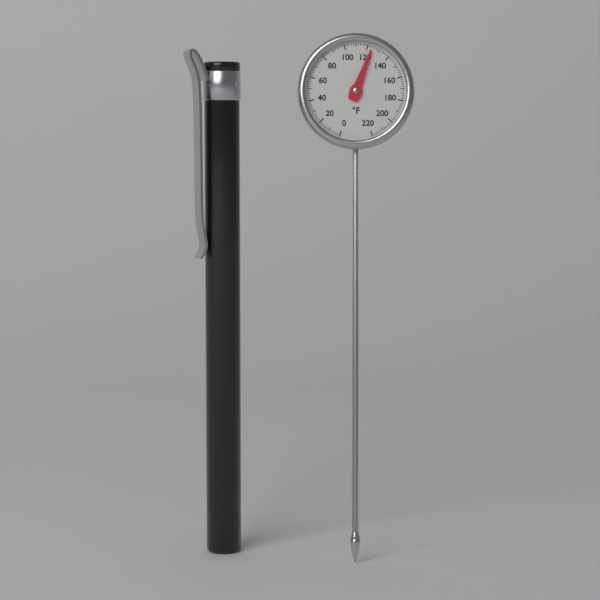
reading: 124 °F
